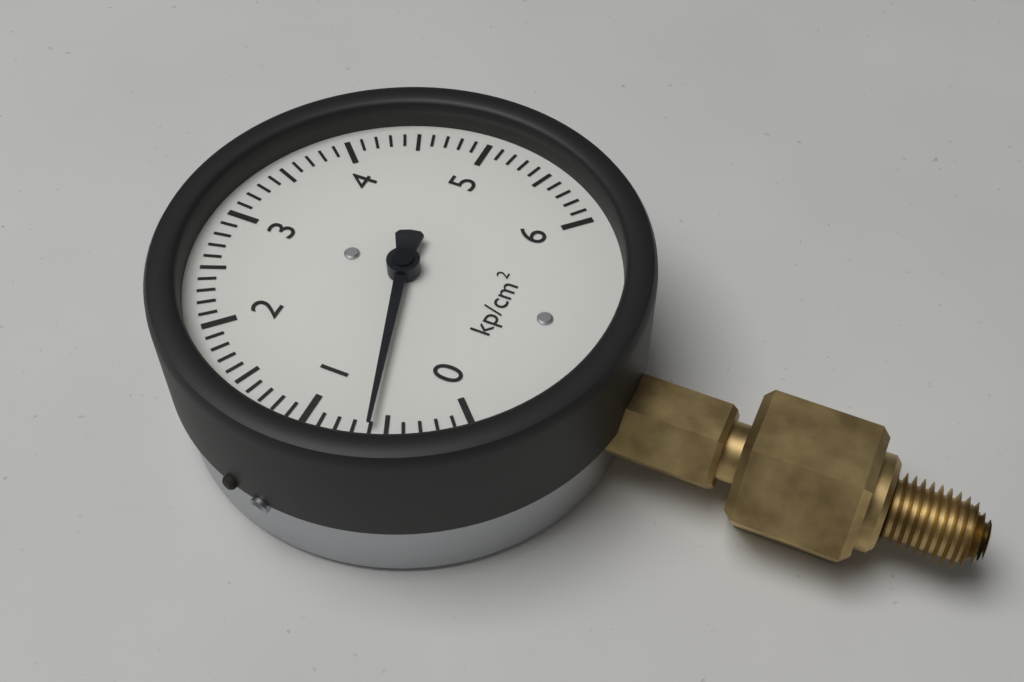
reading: 0.6 kp/cm²
